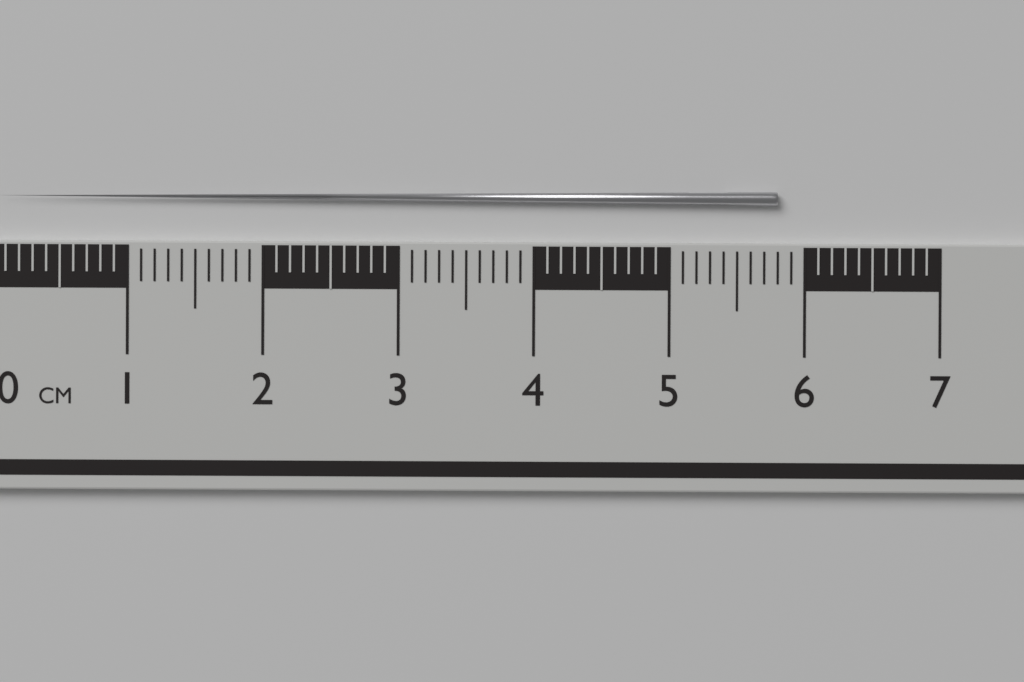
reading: 5.8 cm
